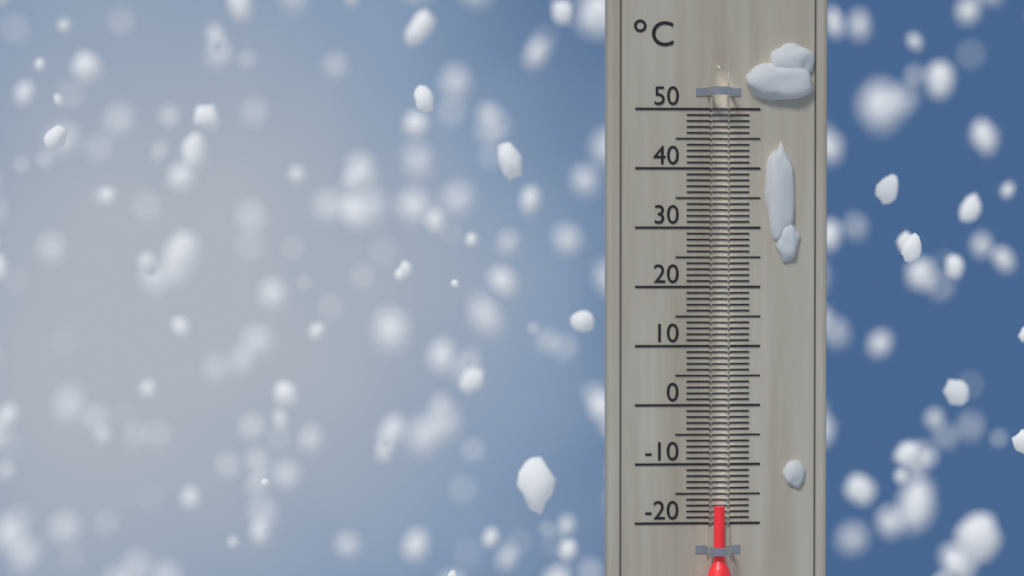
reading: -17 °C
